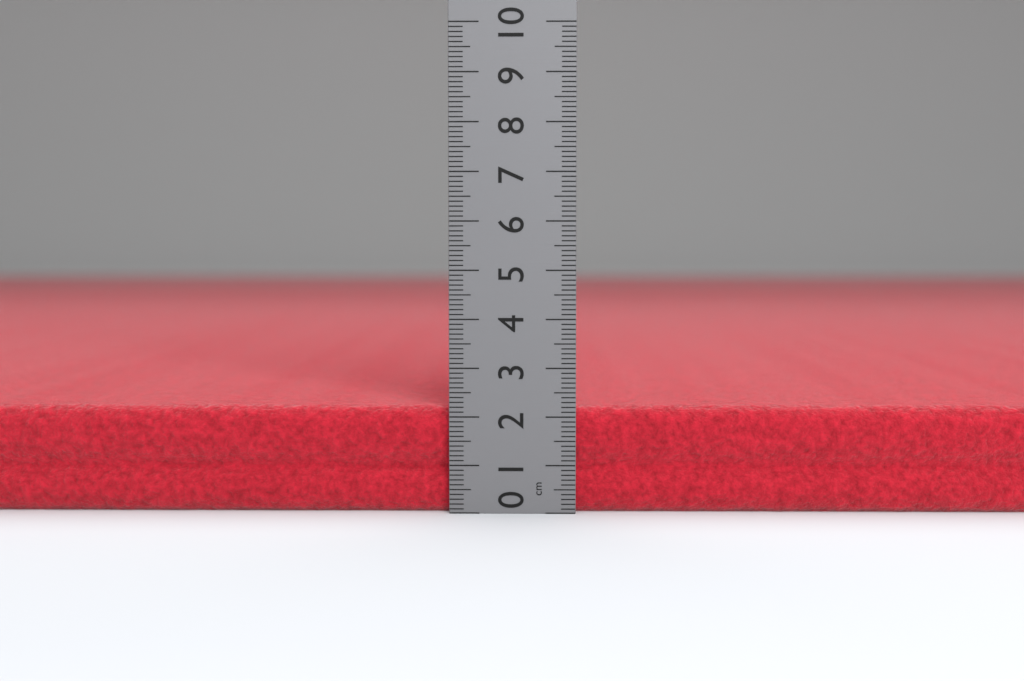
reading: 2.2 cm
